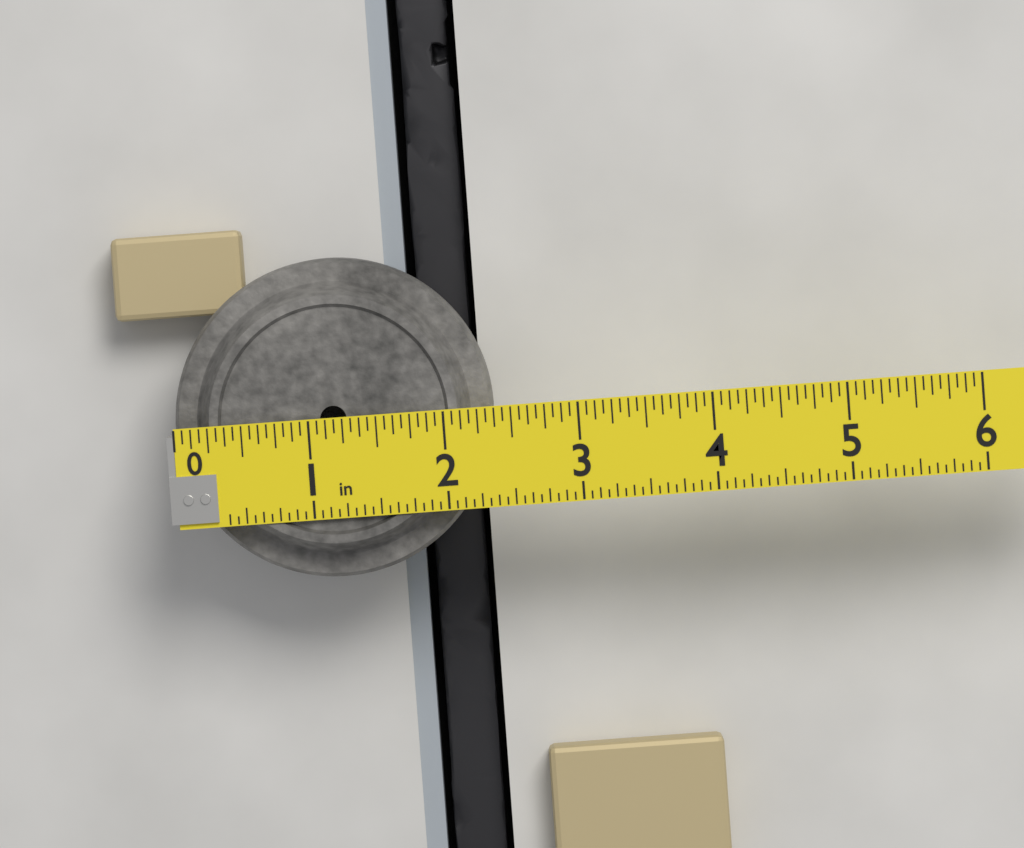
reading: 2.3750 in
